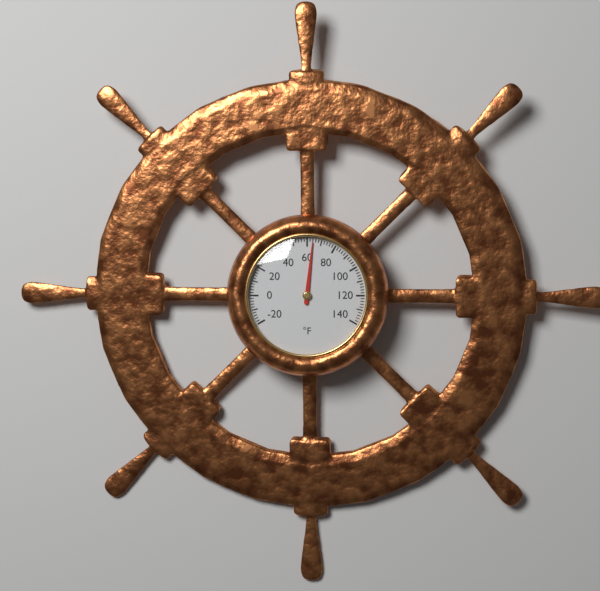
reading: 64 °F
